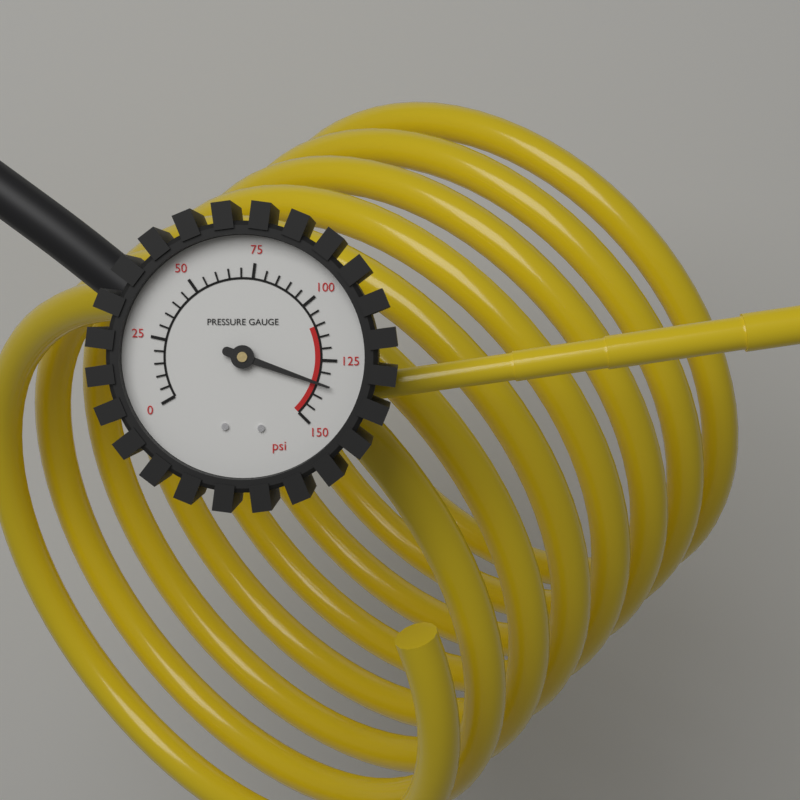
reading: 135 psi
